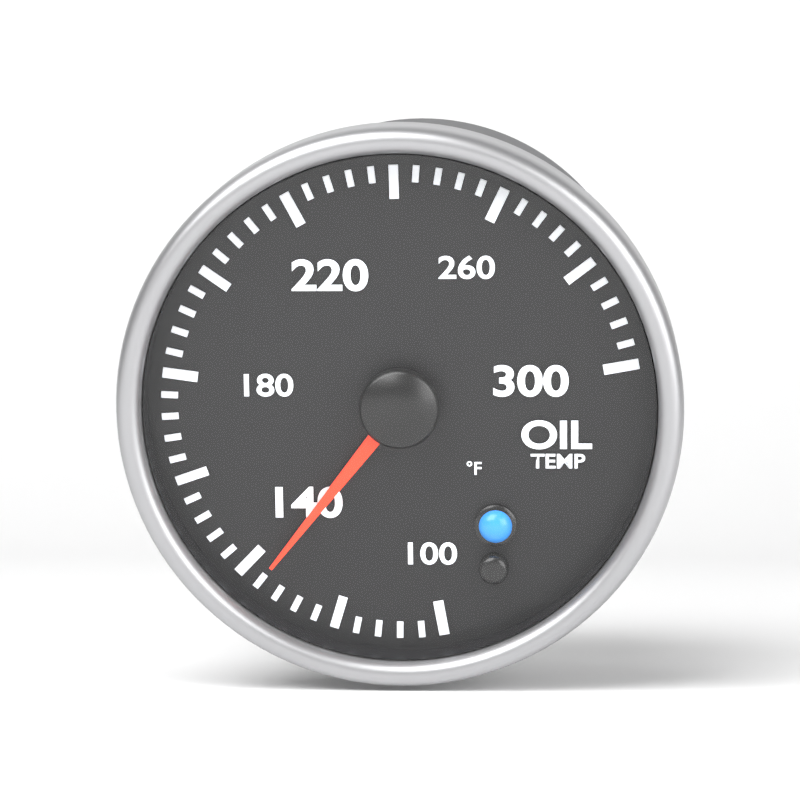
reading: 136 °F
